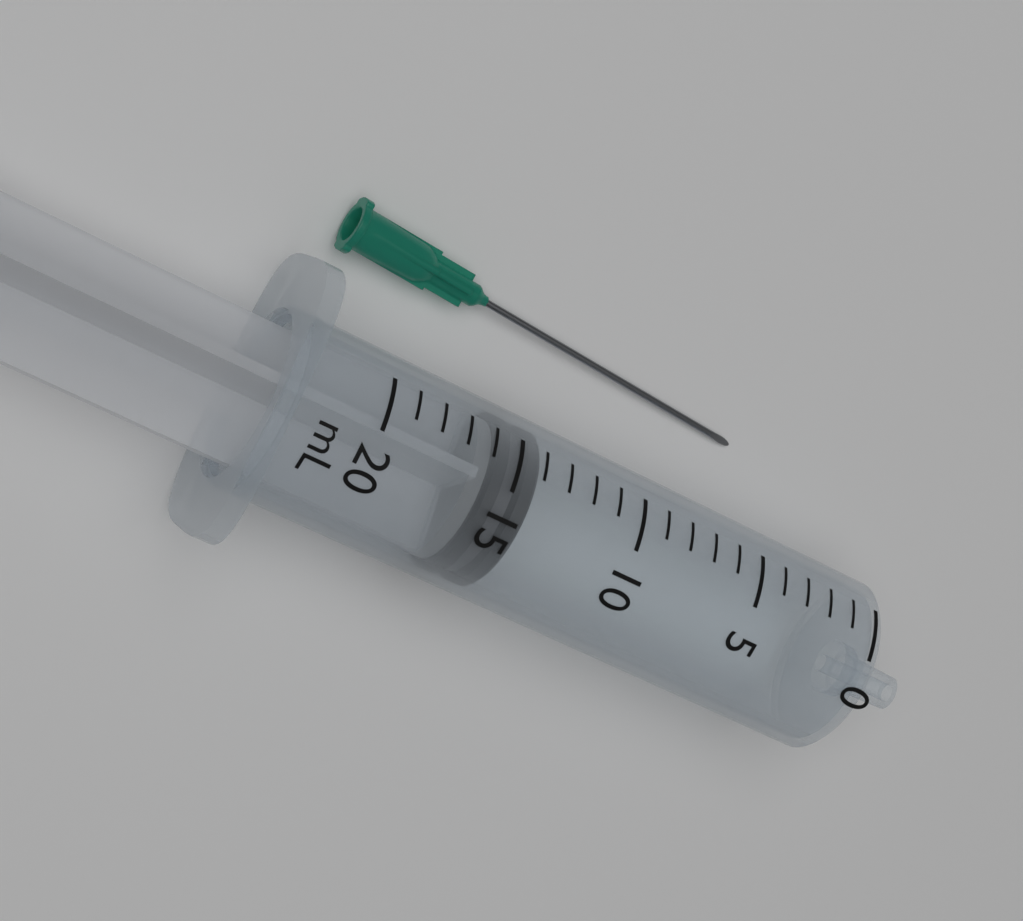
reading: 14 mL
